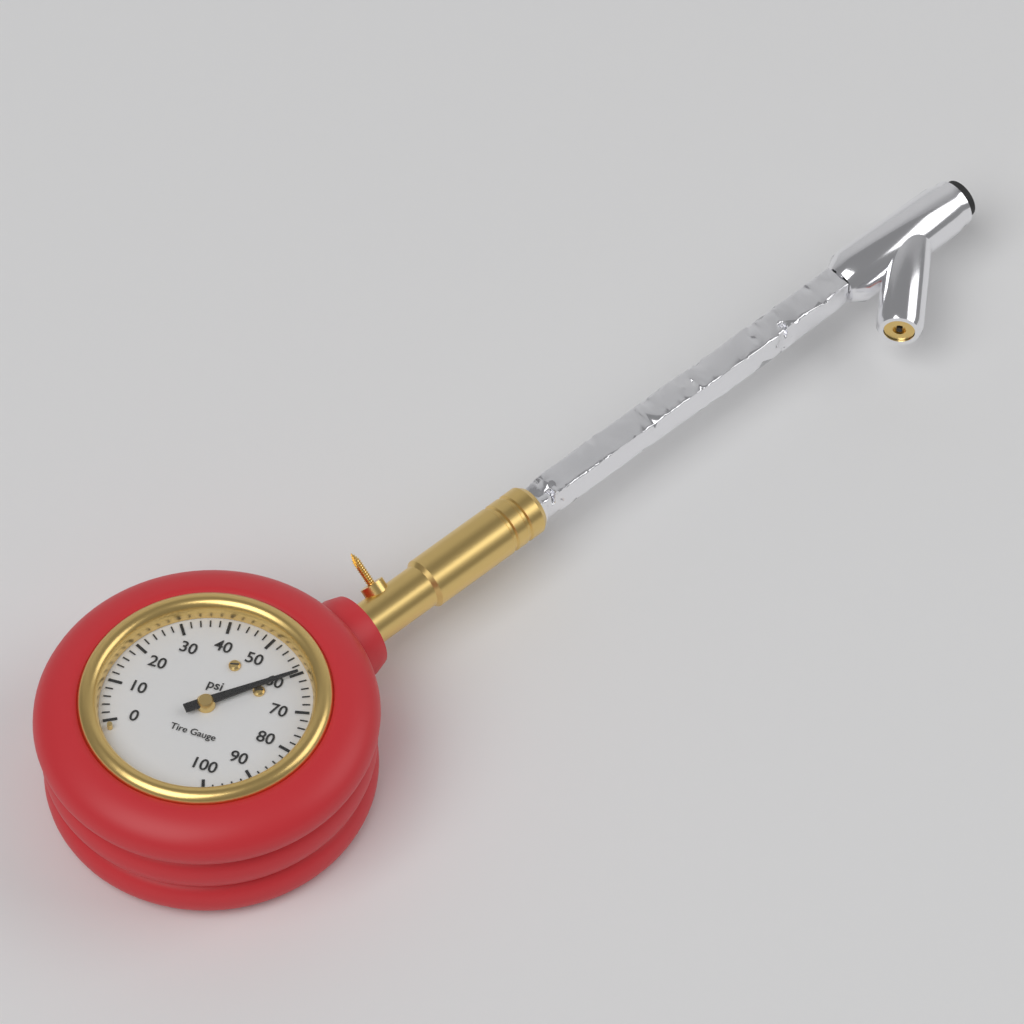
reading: 60 psi
